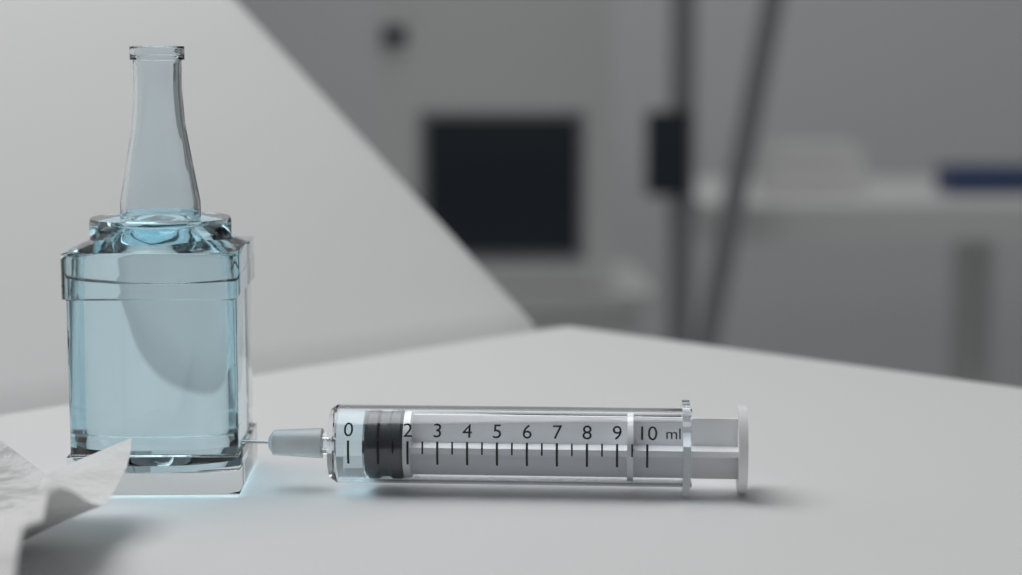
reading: 0.5 ml
